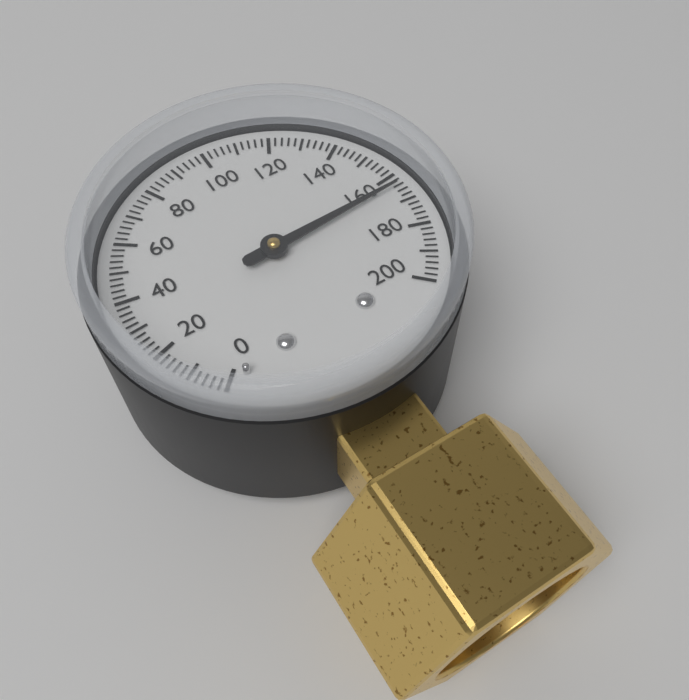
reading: 164 (no unit)
